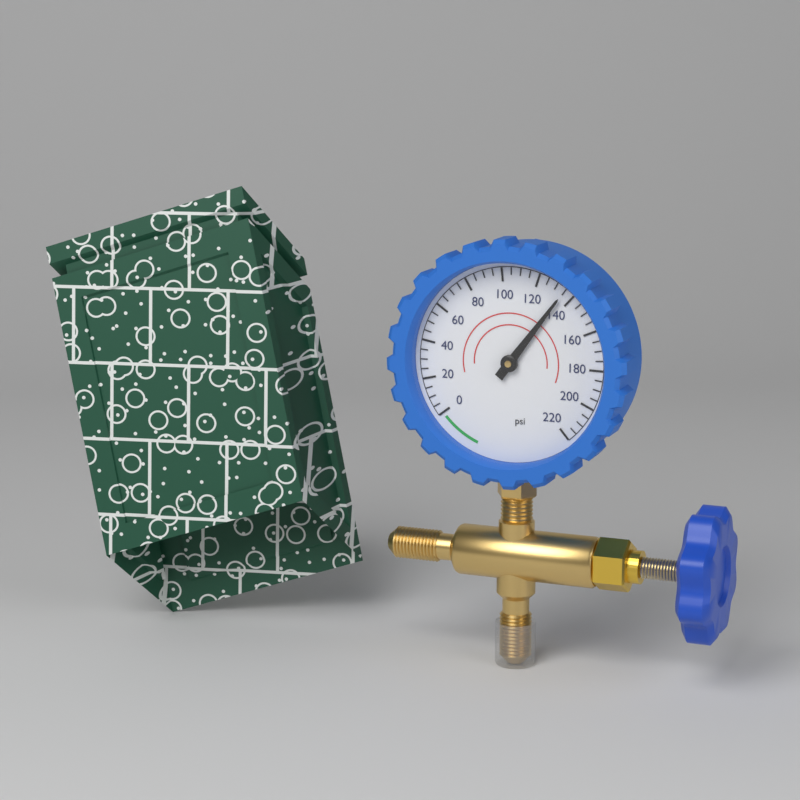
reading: 135 psi
